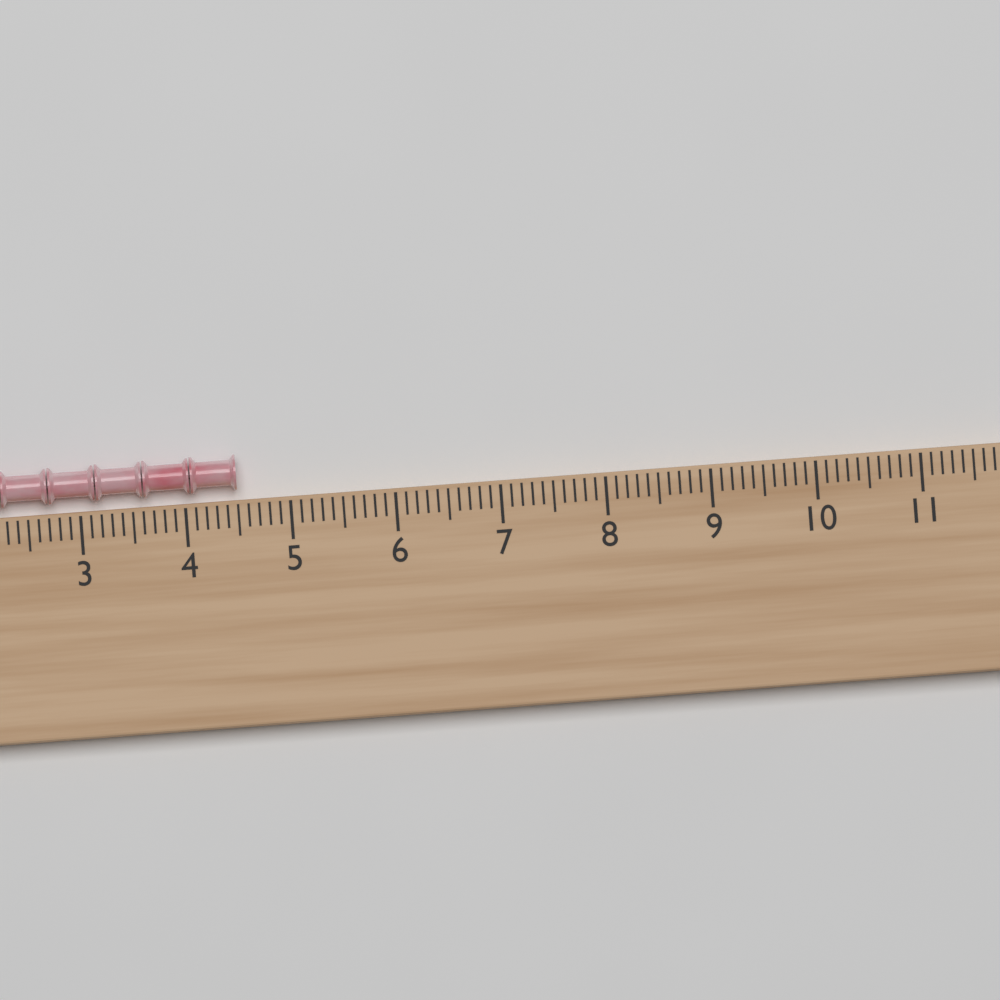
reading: 4.5 (no unit)
